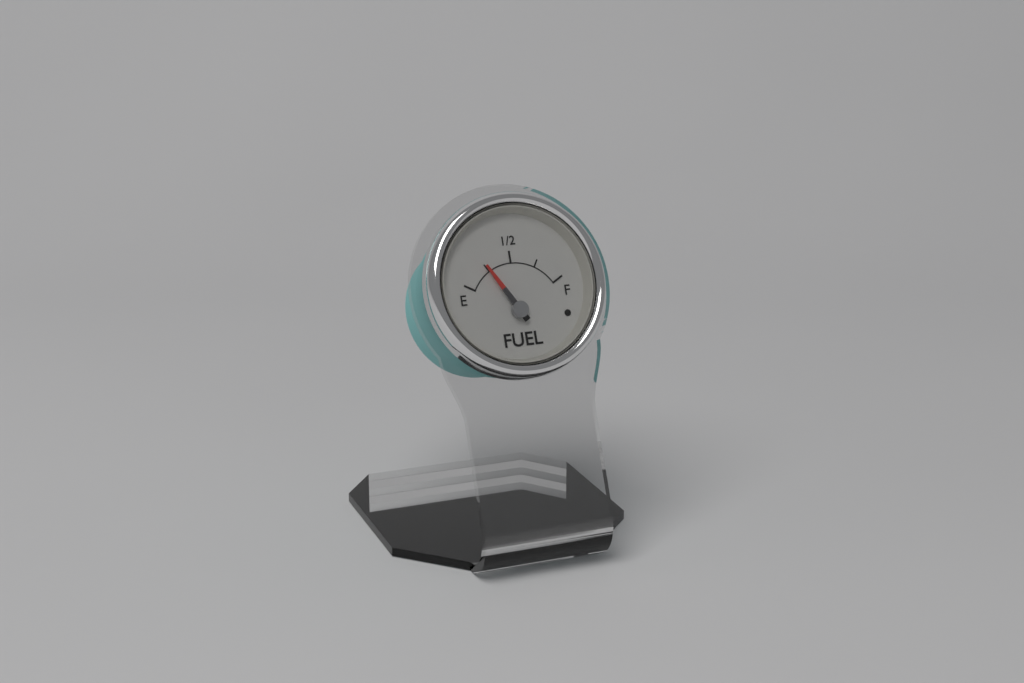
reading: 0.25 (no unit)
